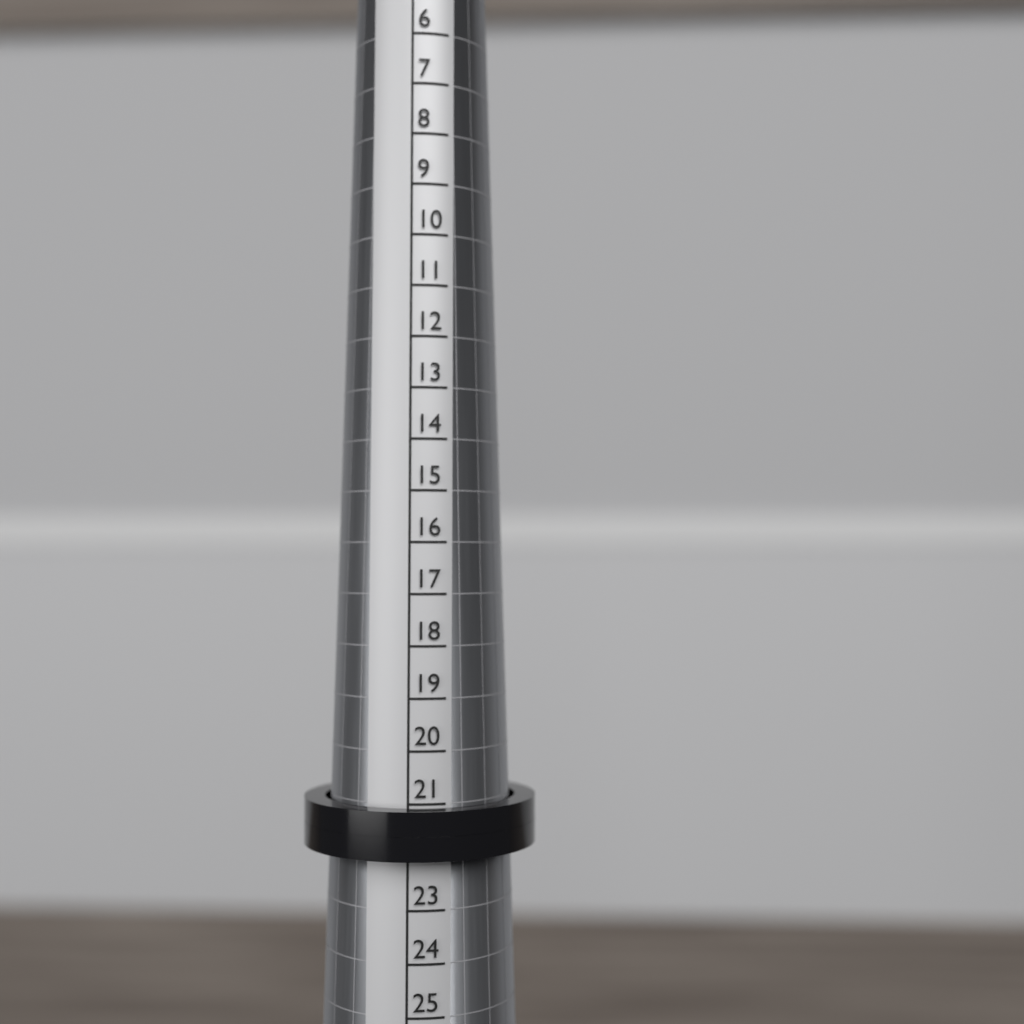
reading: 22 (no unit)
